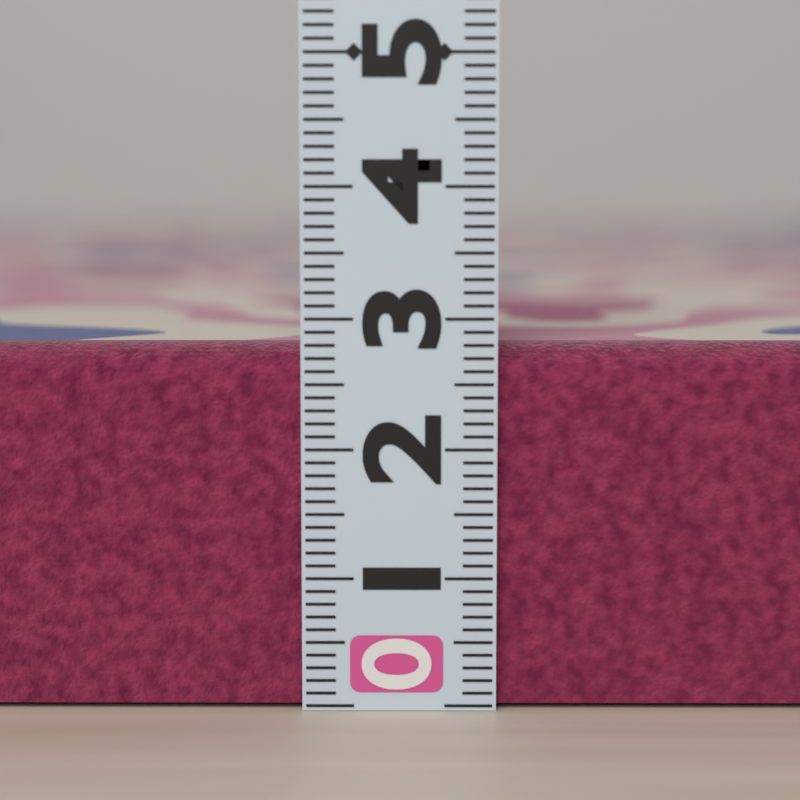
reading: 2.8 (no unit)
